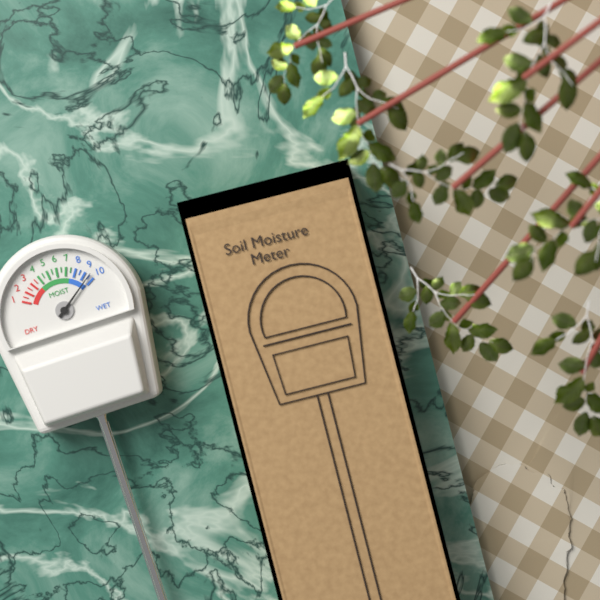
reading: 9.5 (no unit)
